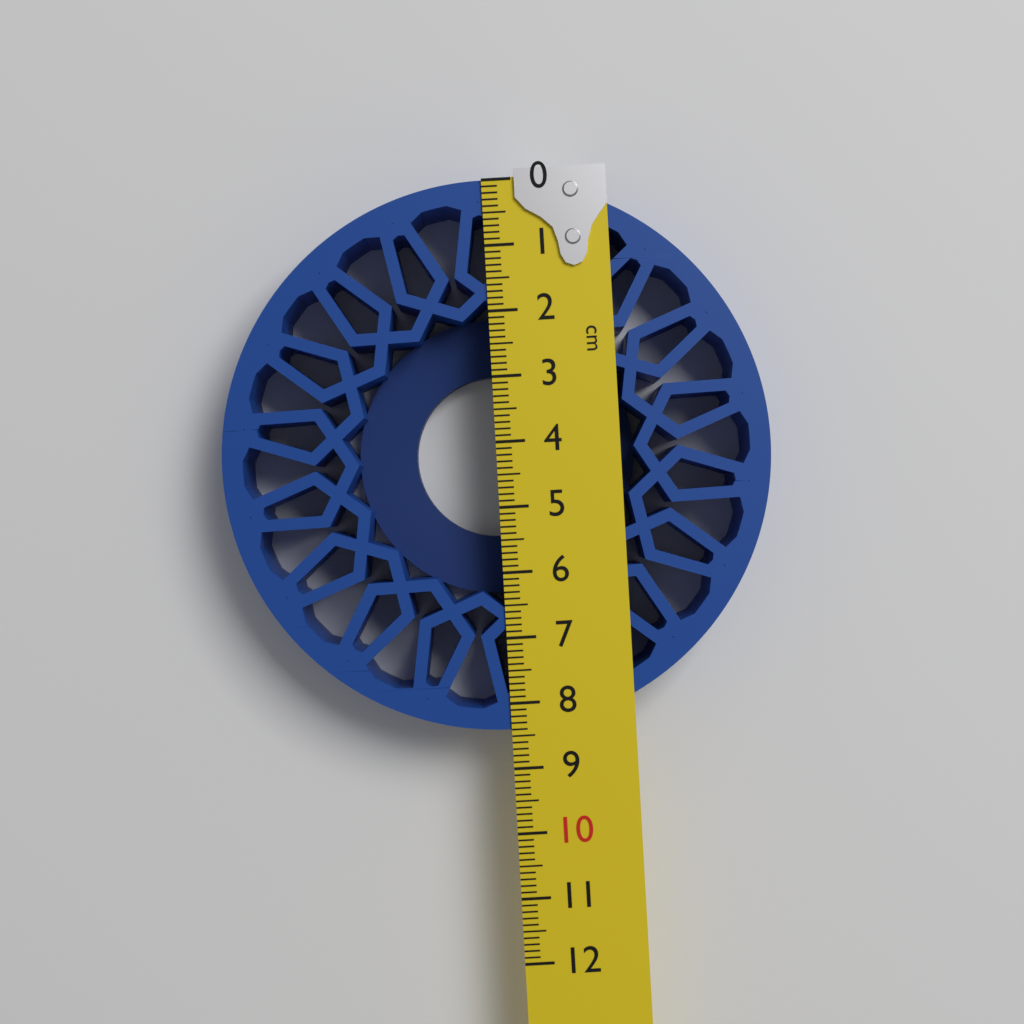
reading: 8.4 cm
